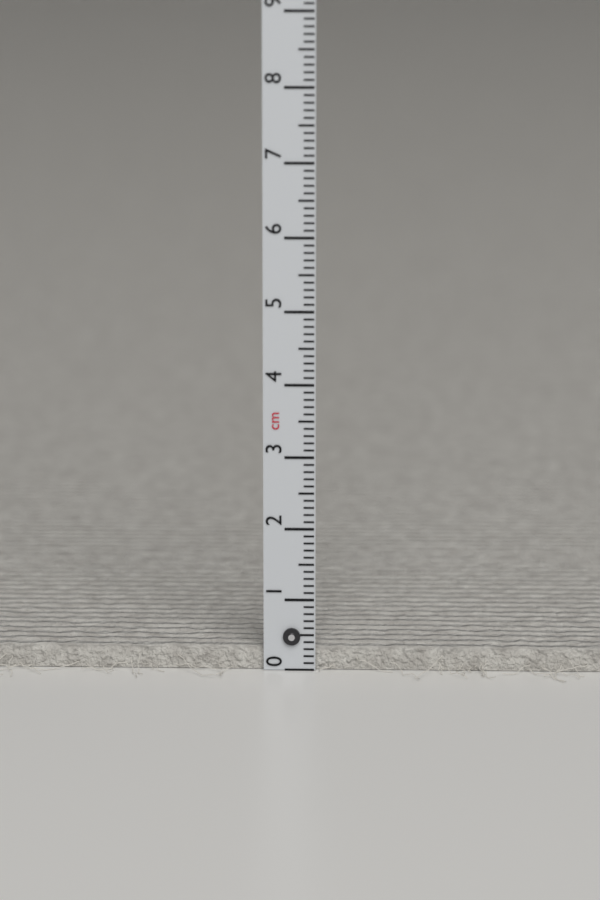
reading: 0.3 cm
